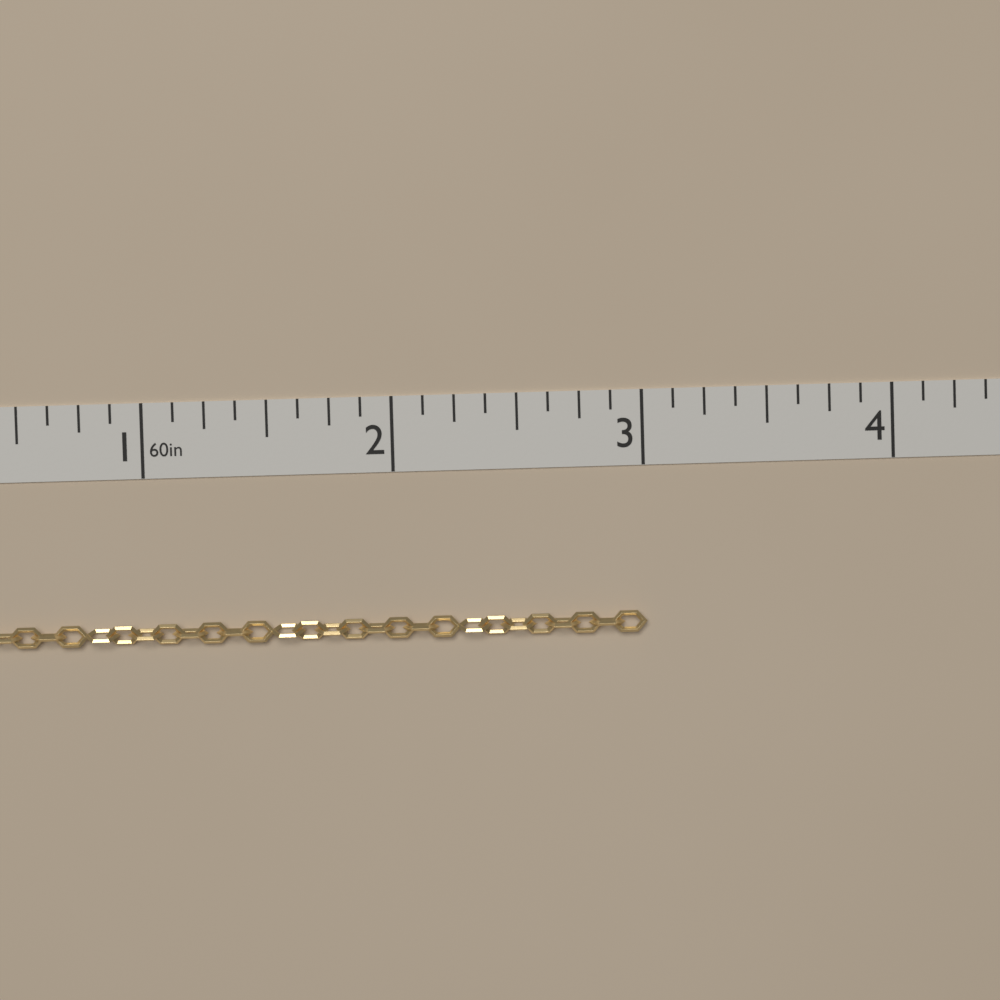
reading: 3.000 in
